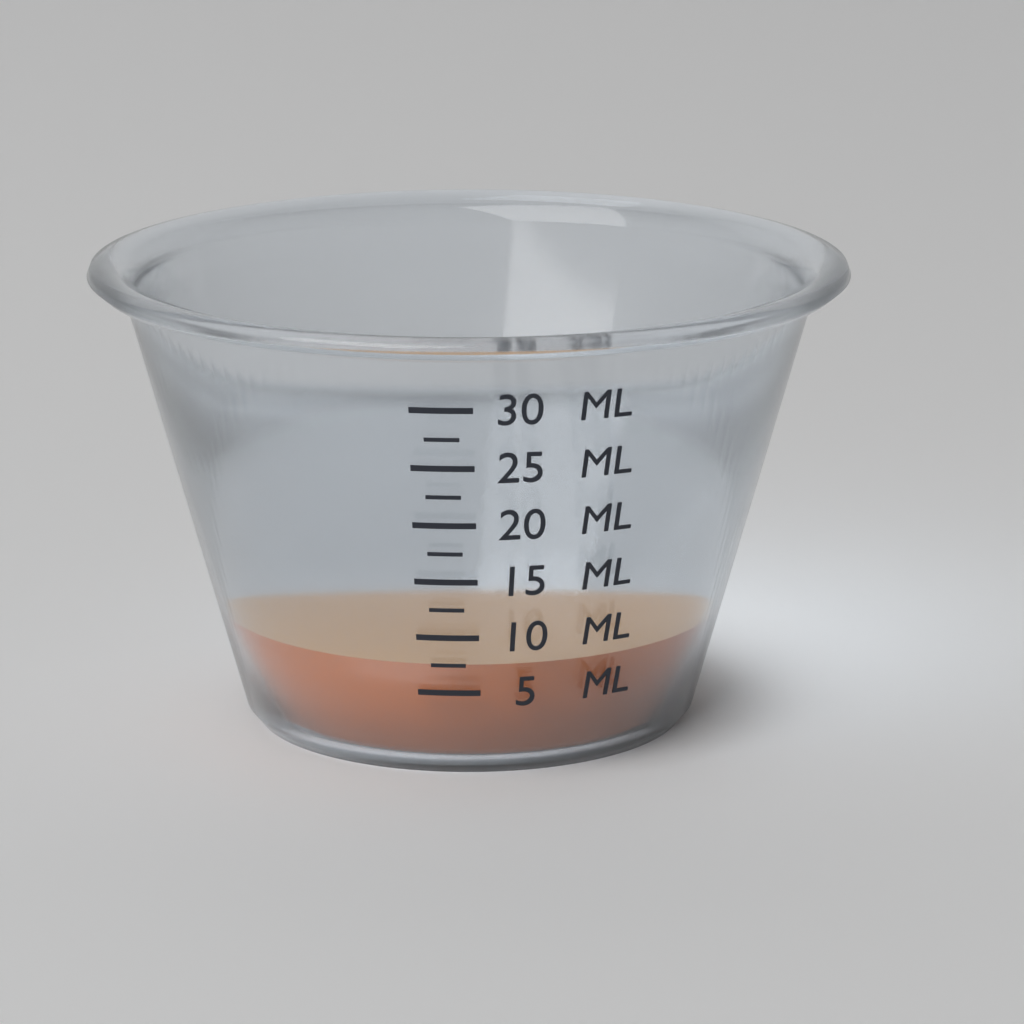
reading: 7.5 ml
